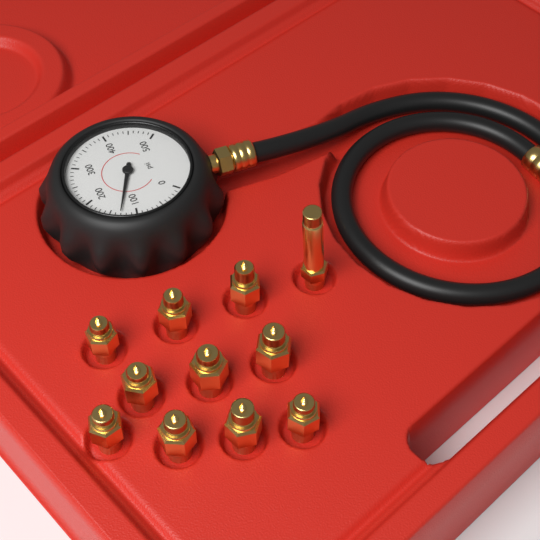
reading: 130 psi
